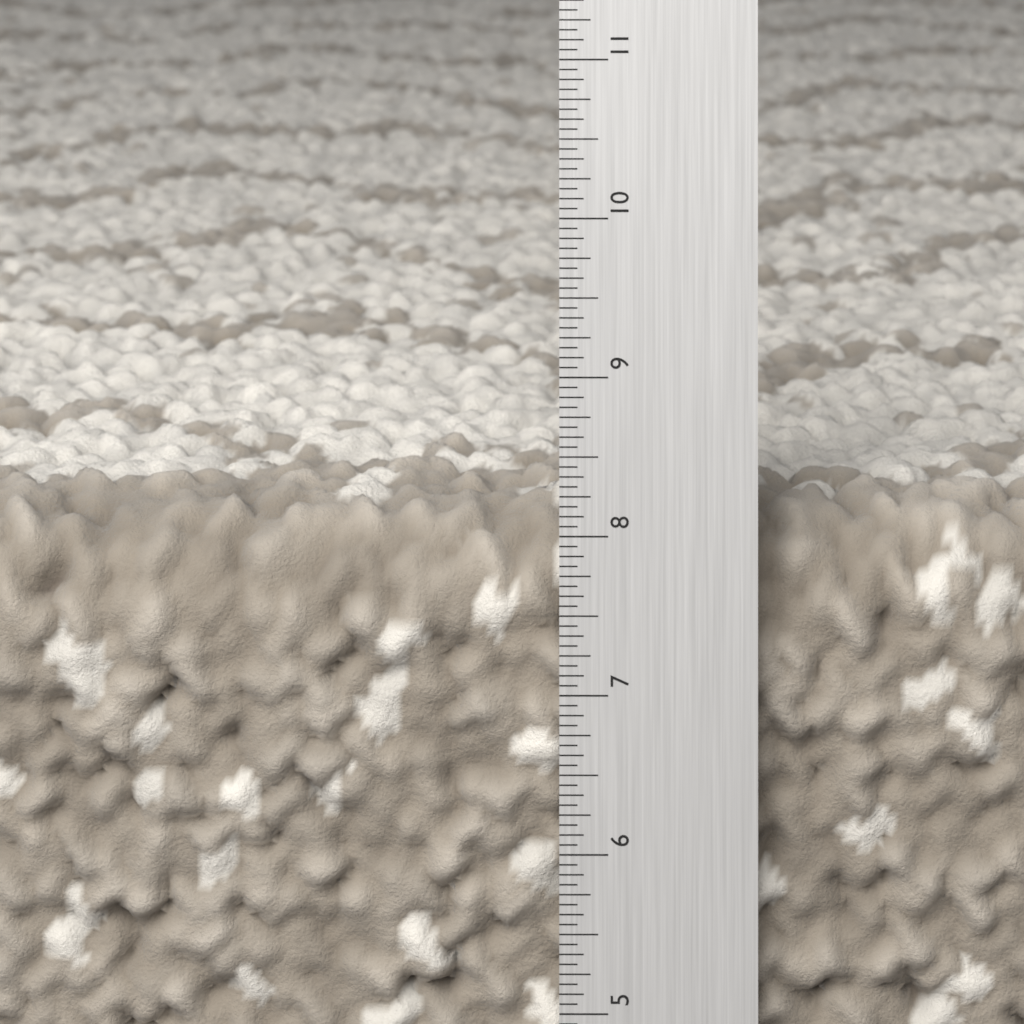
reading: 8.1250 in
